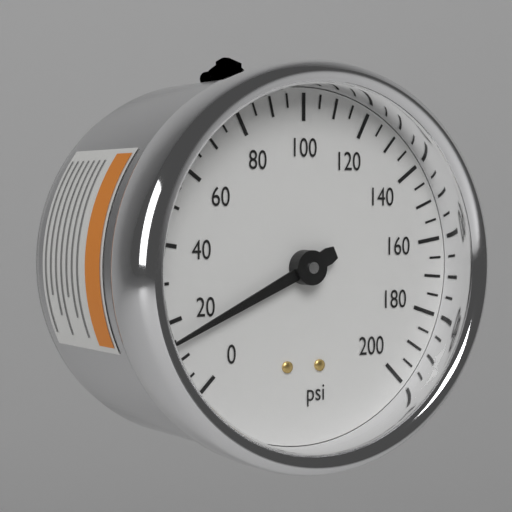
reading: 15 psi
